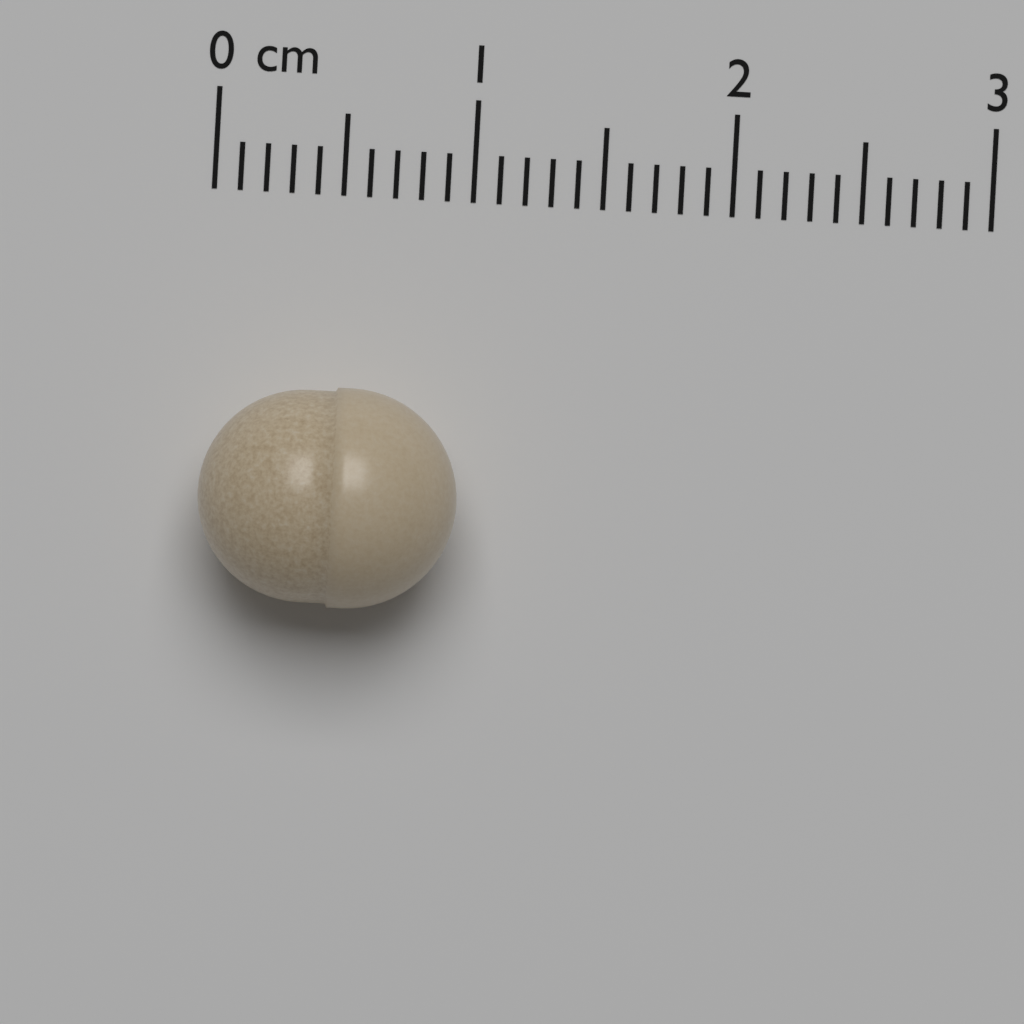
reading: 1.0 cm
